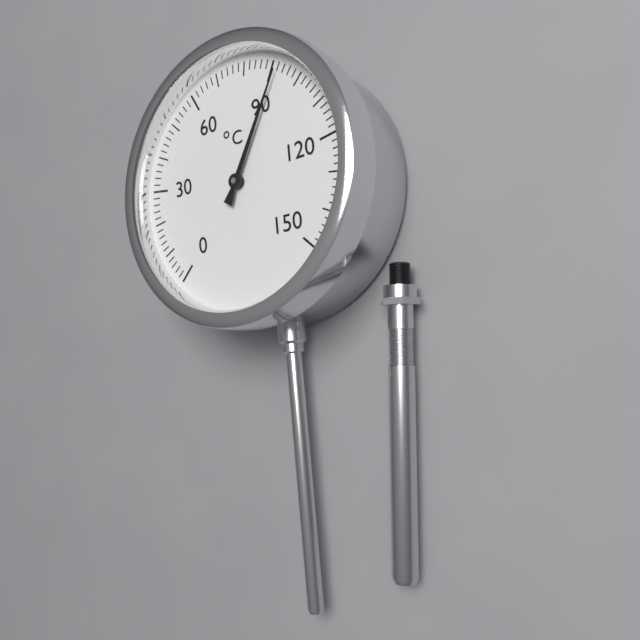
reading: 92 °C
